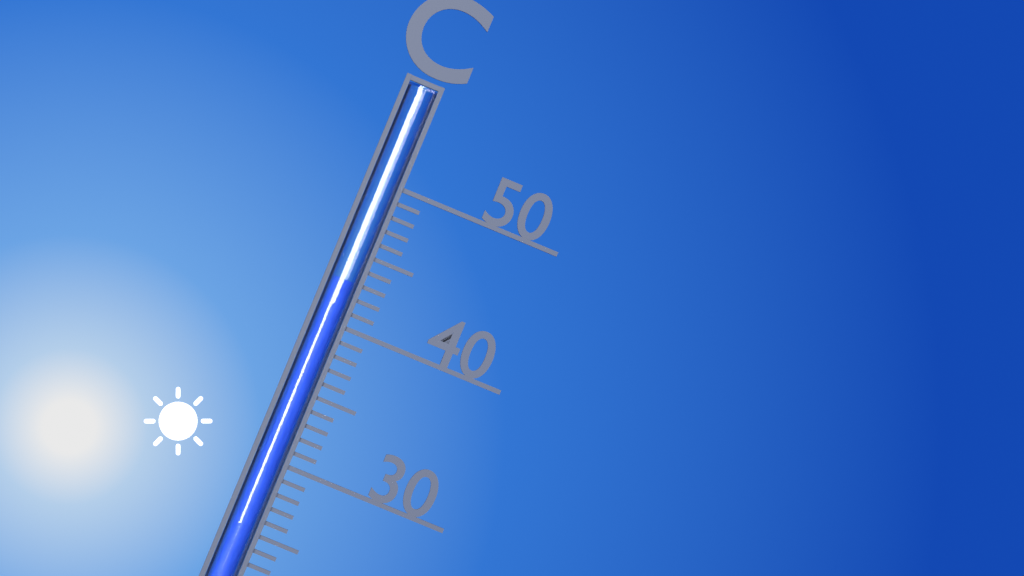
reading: 43 °C
